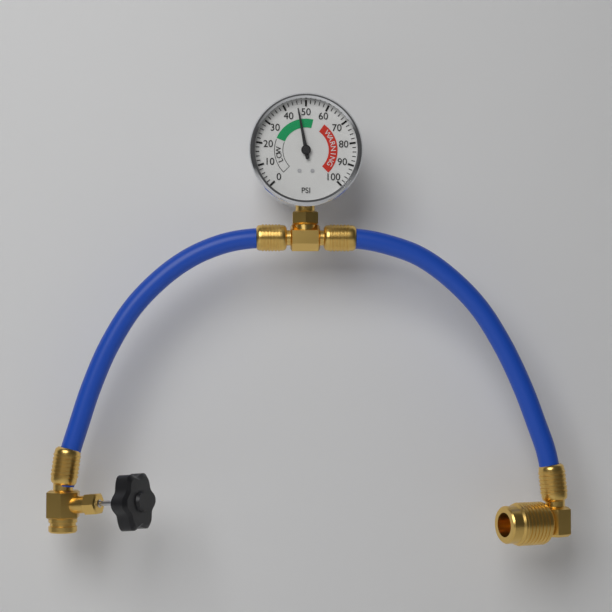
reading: 46 psi
